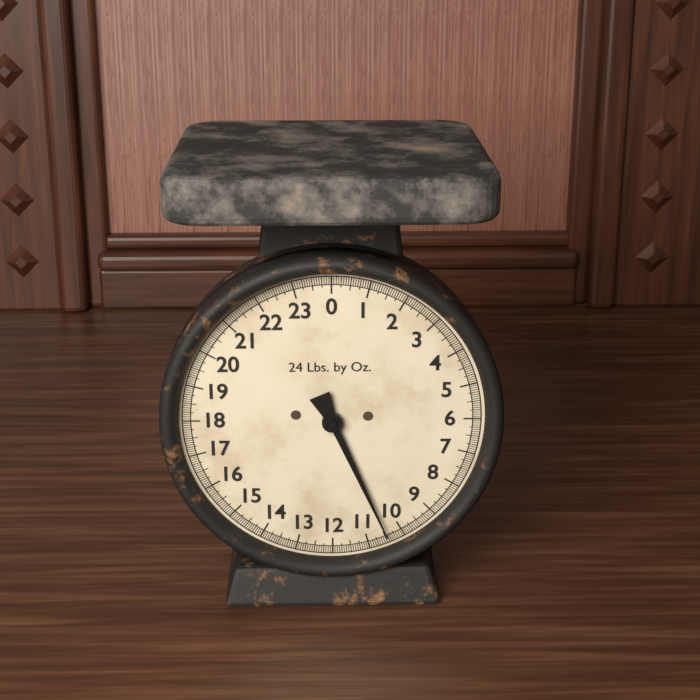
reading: 10.4375 lb
